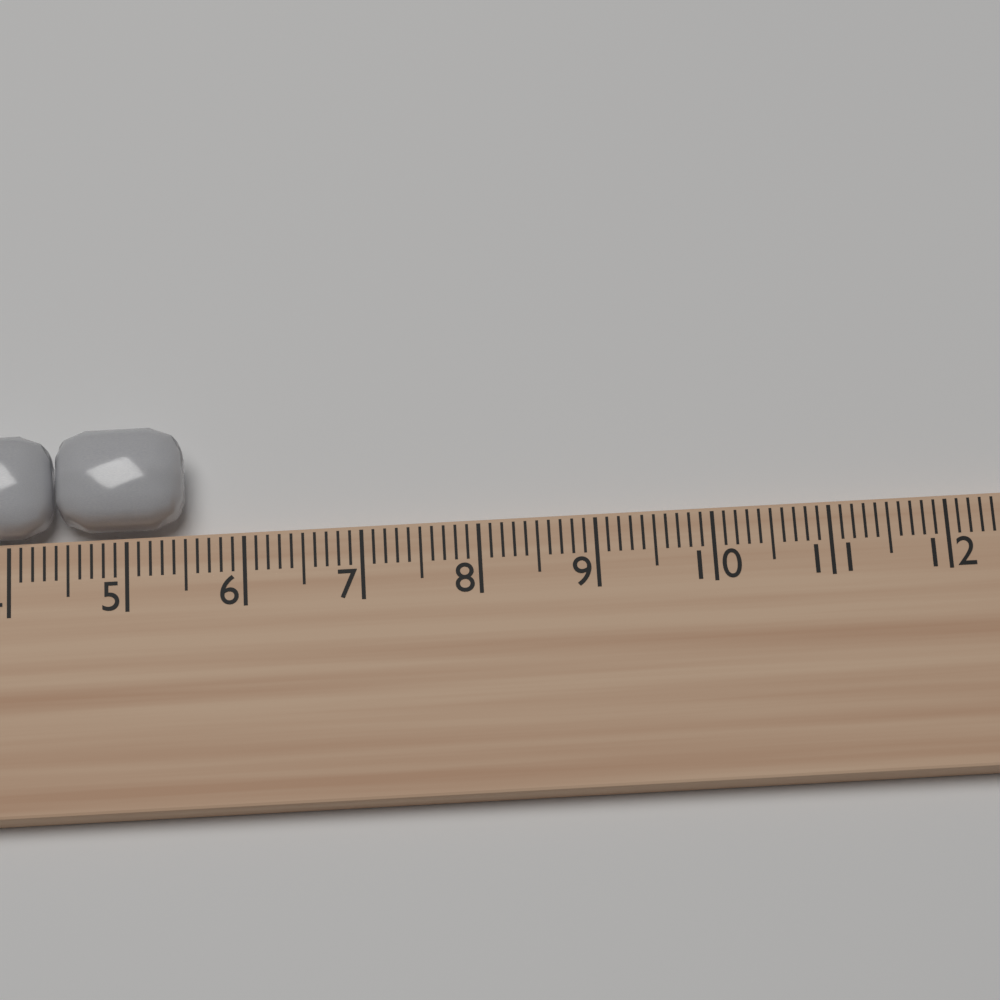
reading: 5.5 cm
